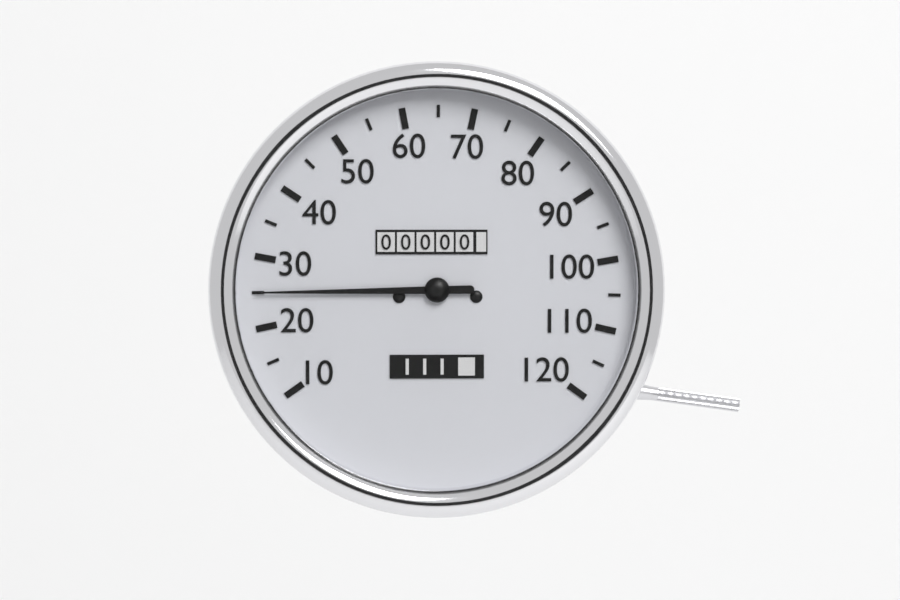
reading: 25 (no unit)
